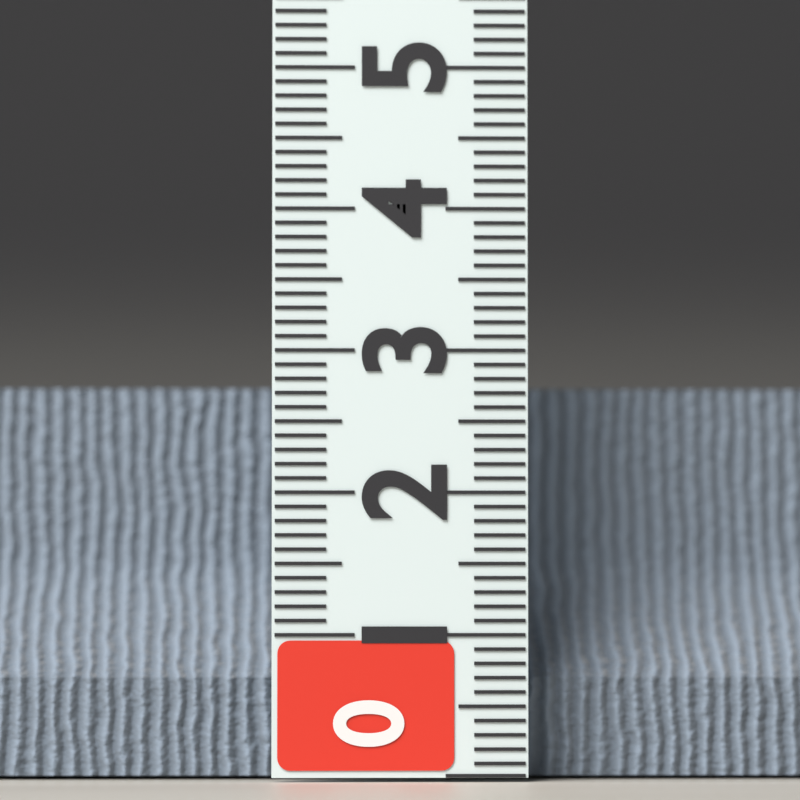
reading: 2.8 (no unit)
